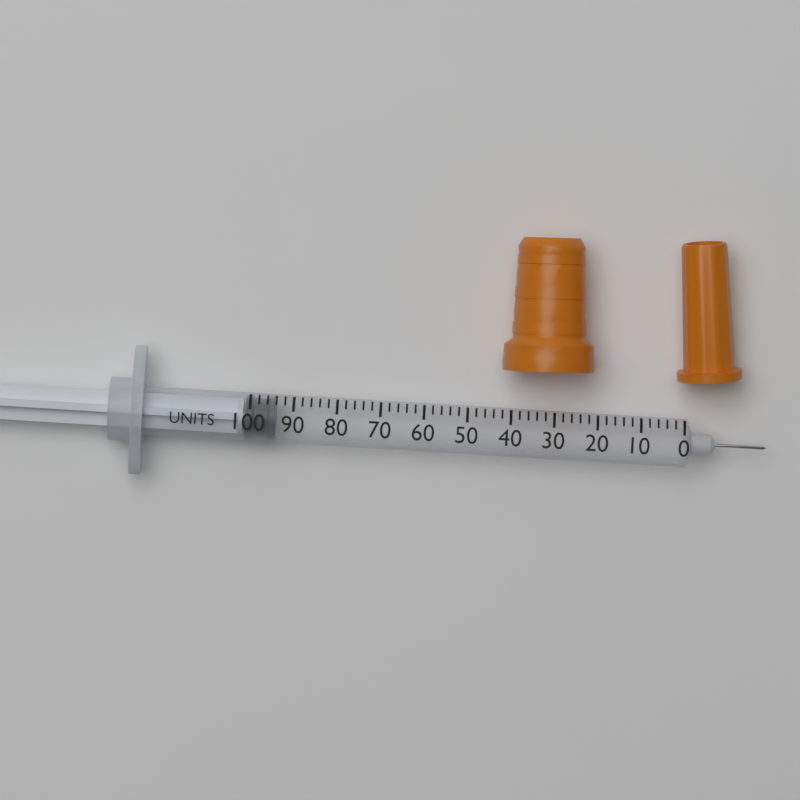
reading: 94 units
